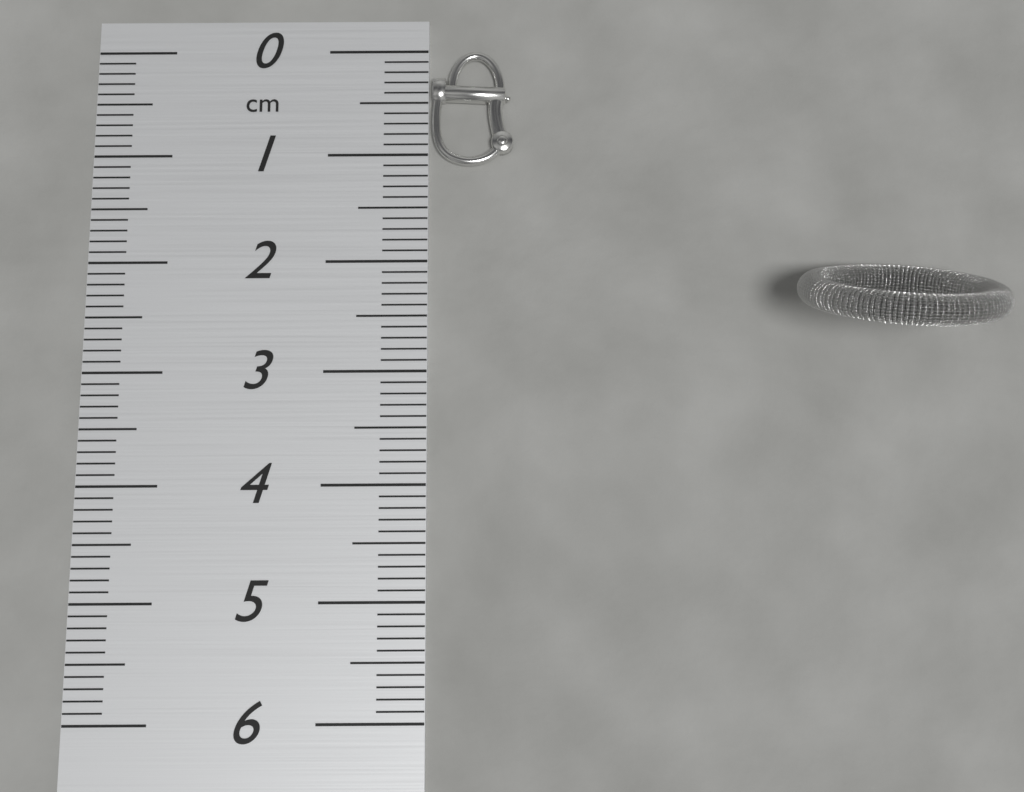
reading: 1.1 cm
